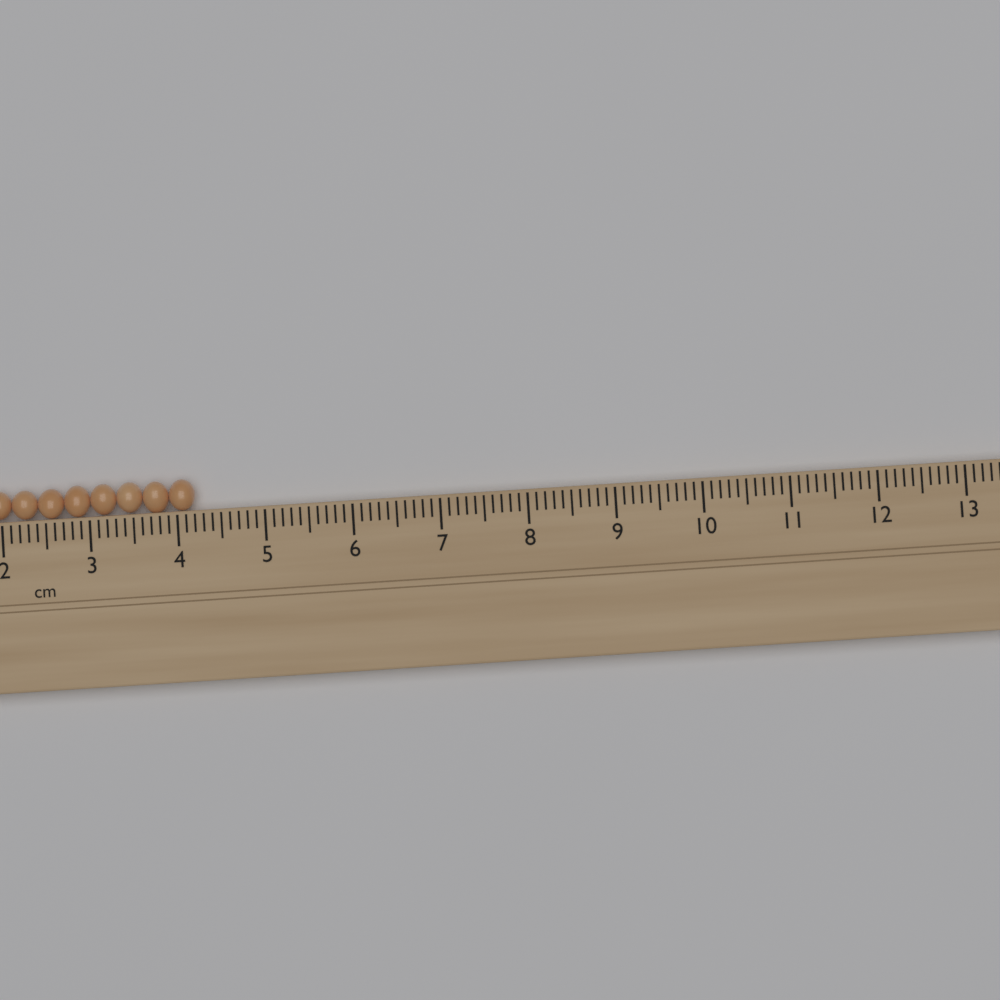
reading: 4.2 cm
